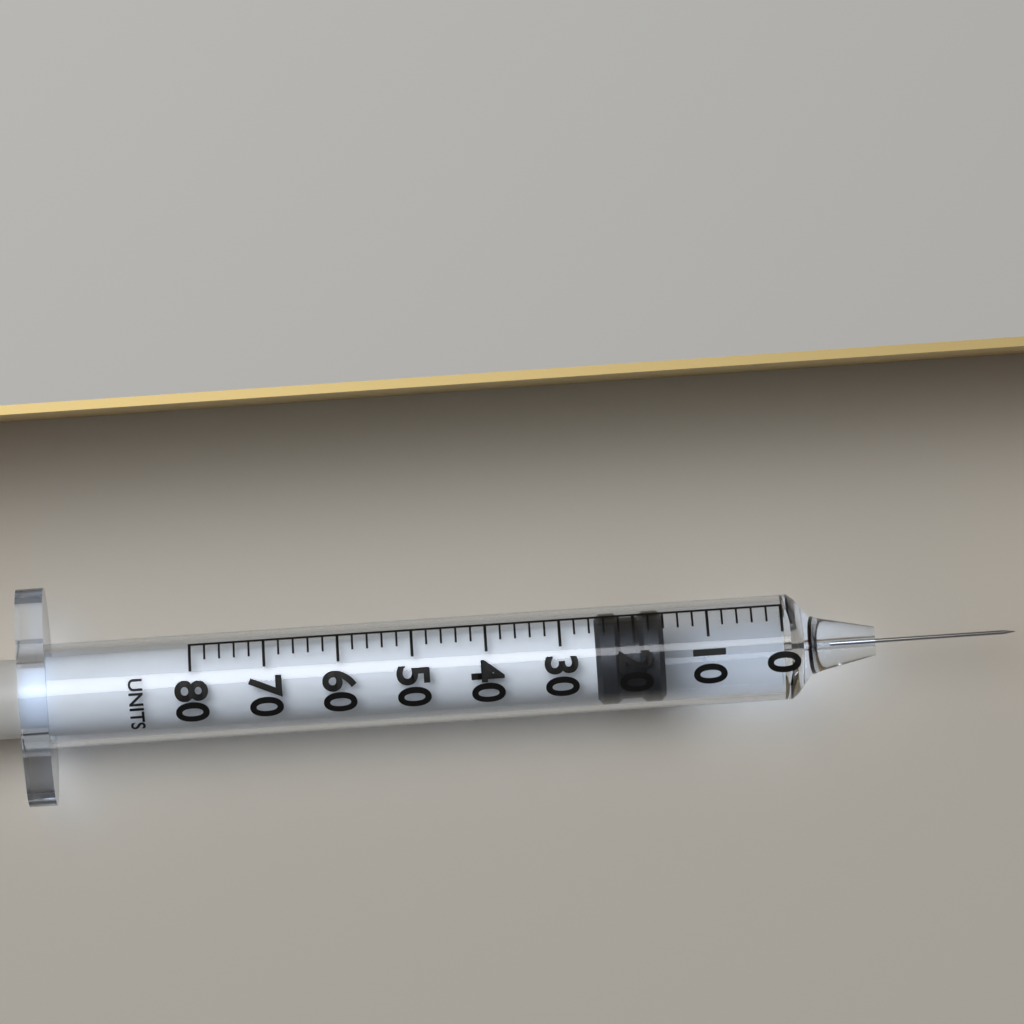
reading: 16 units
